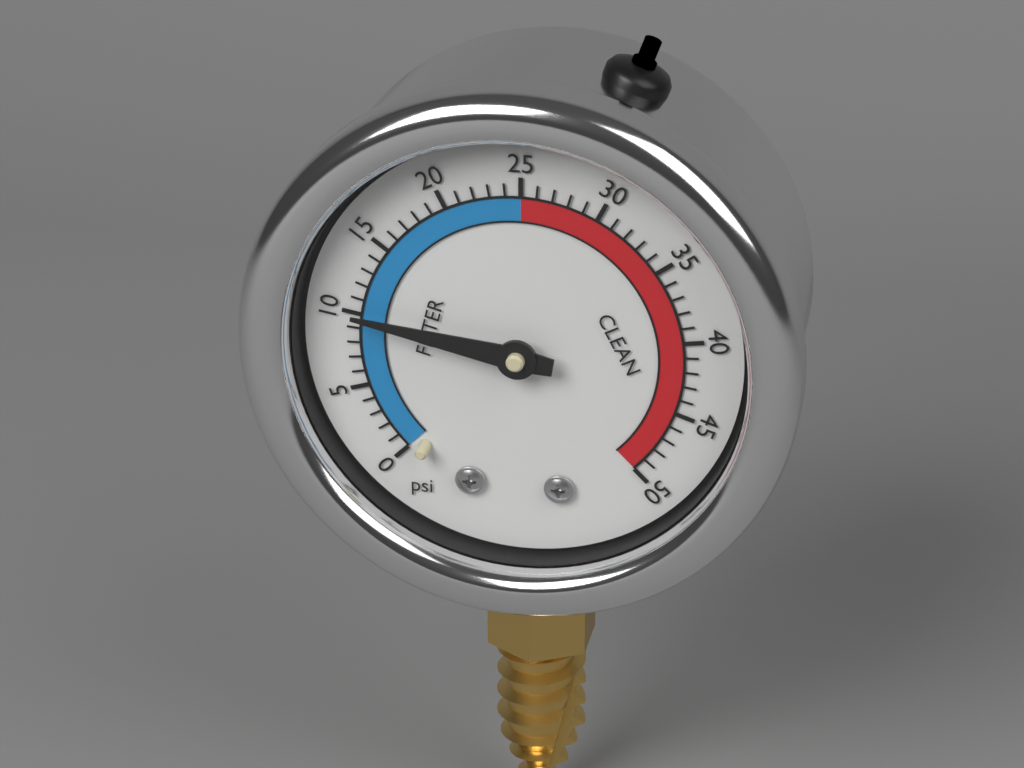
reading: 10 psi
